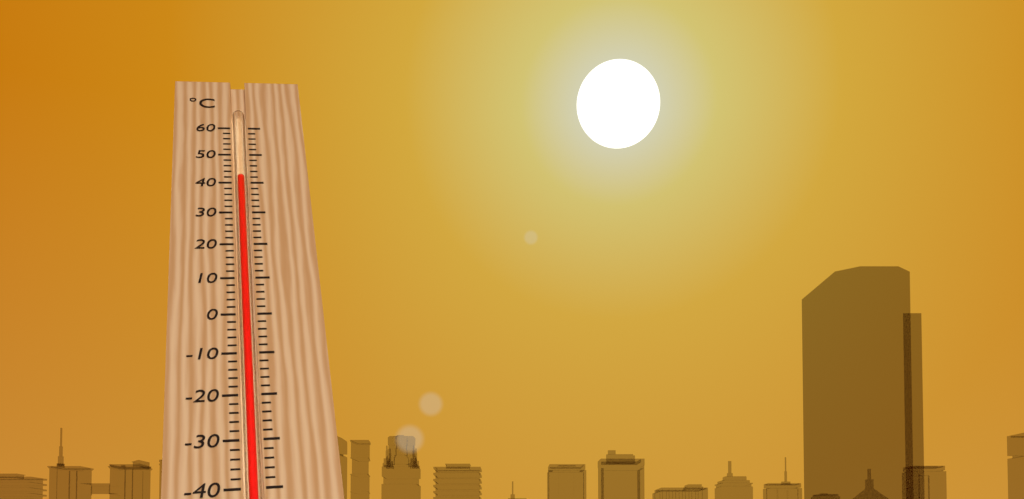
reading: 42 °C
